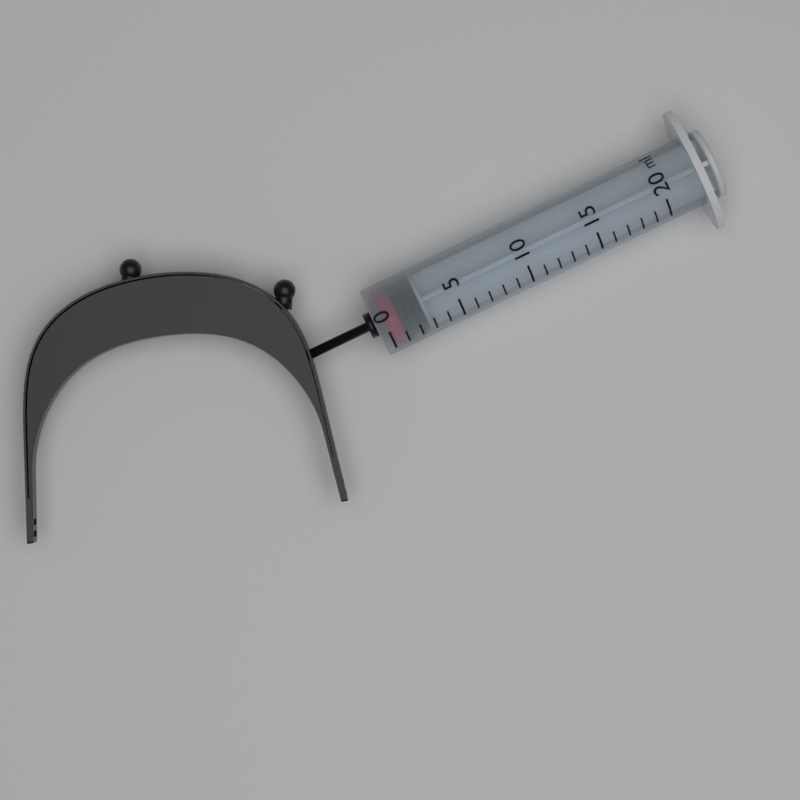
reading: 1 ml
